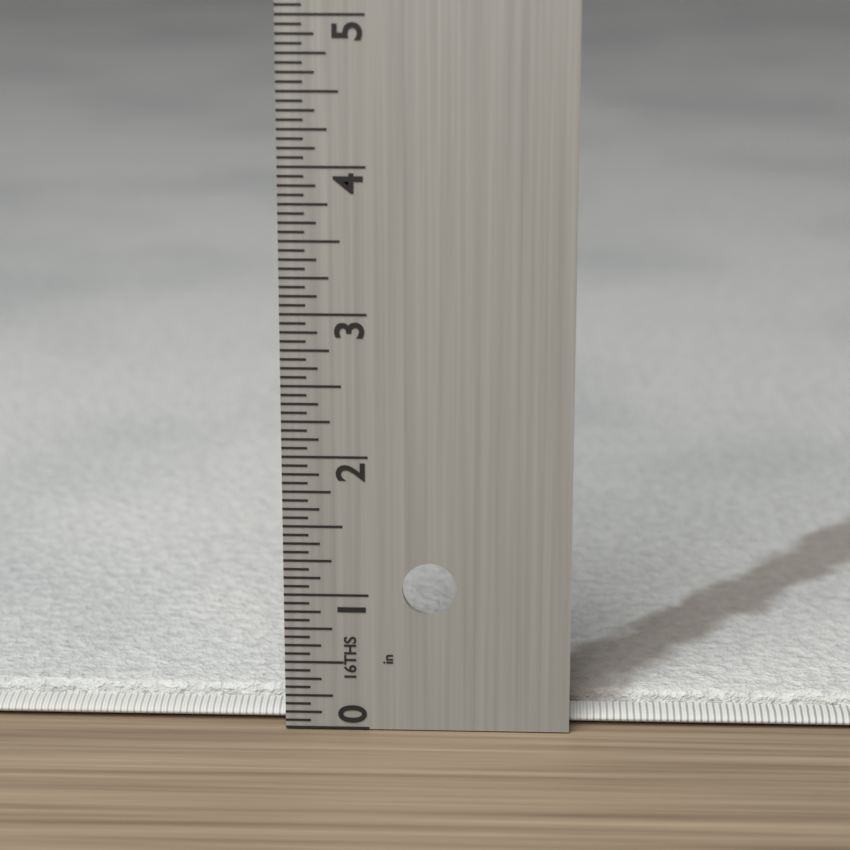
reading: 0.1875 in
